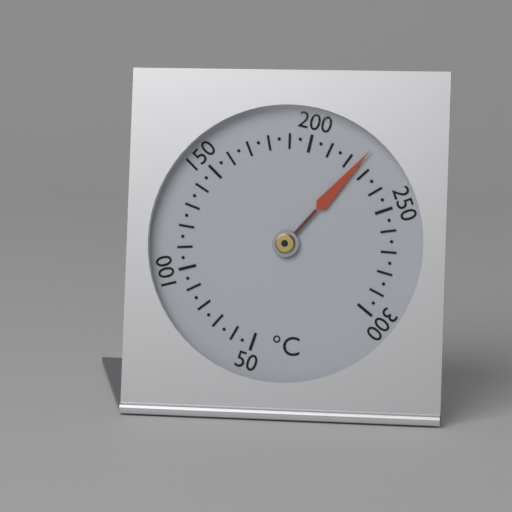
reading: 225 °C
